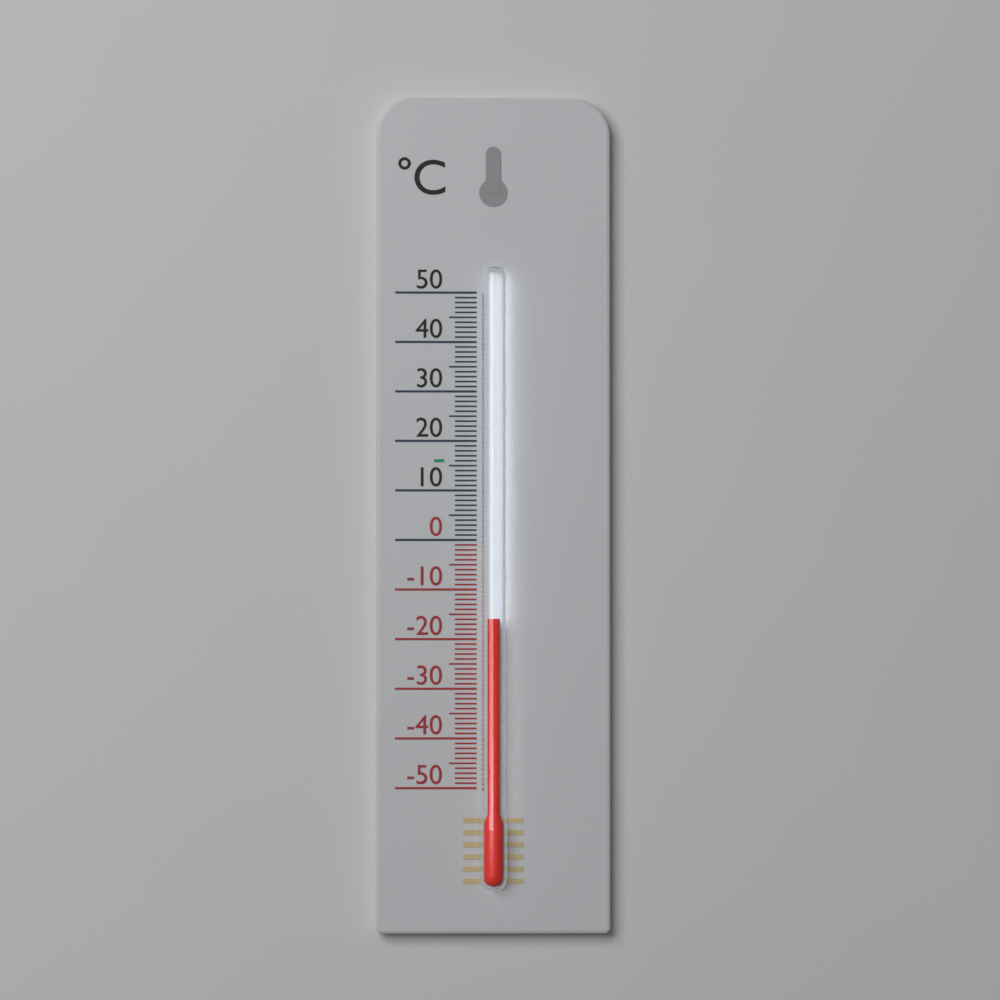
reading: -16 °C
